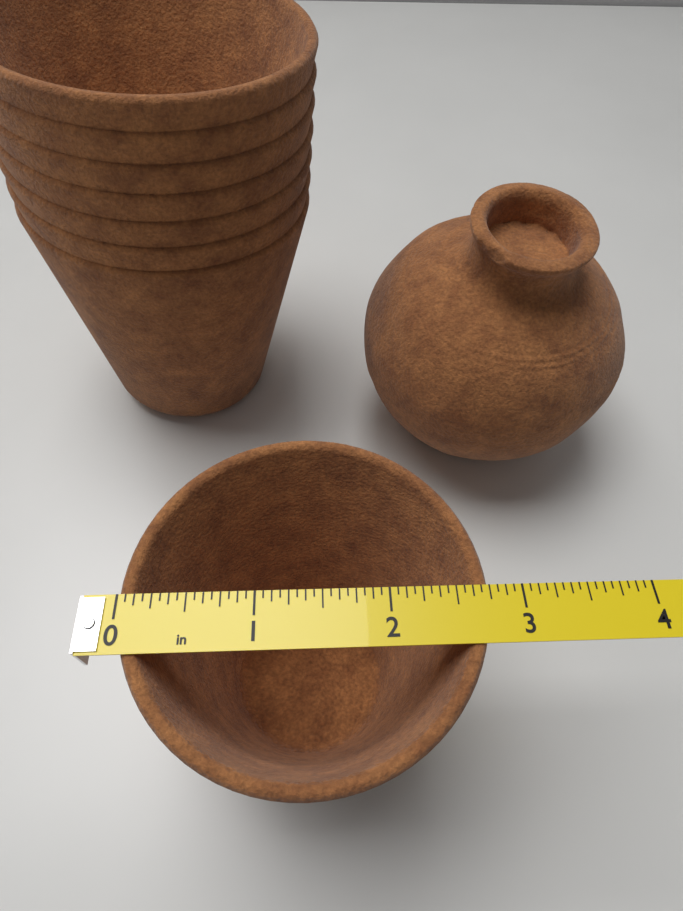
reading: 2.7500 in
